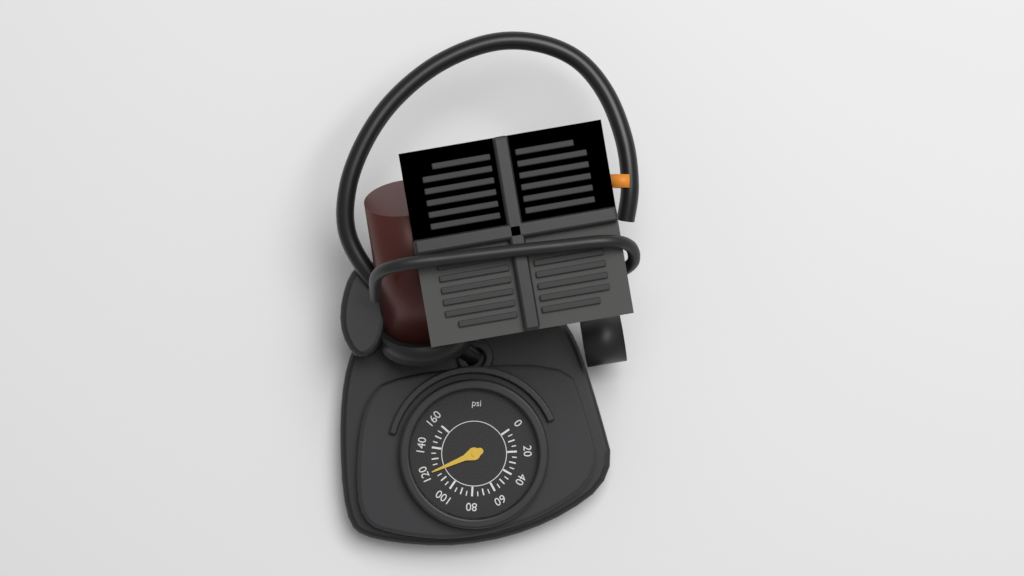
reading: 120 psi
